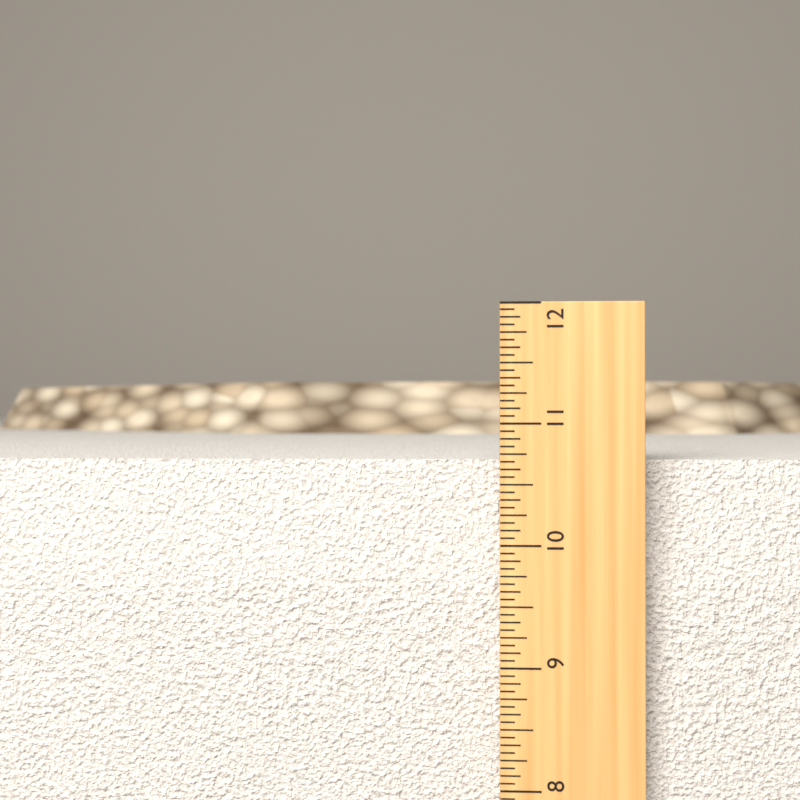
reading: 10.6875 in
